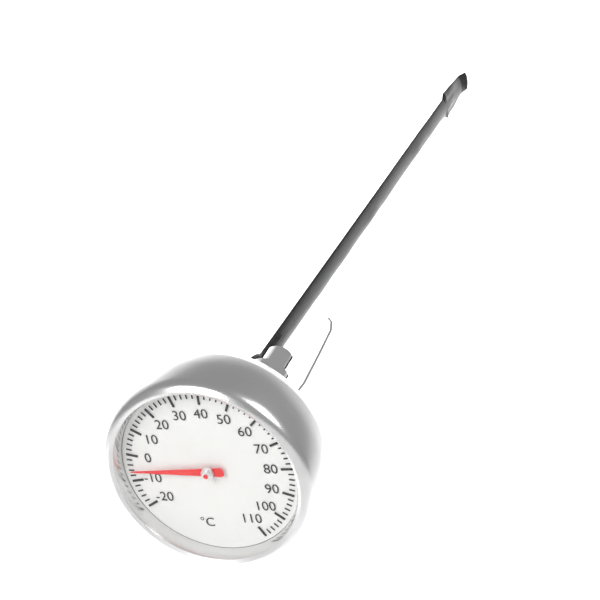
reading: -6 °C
